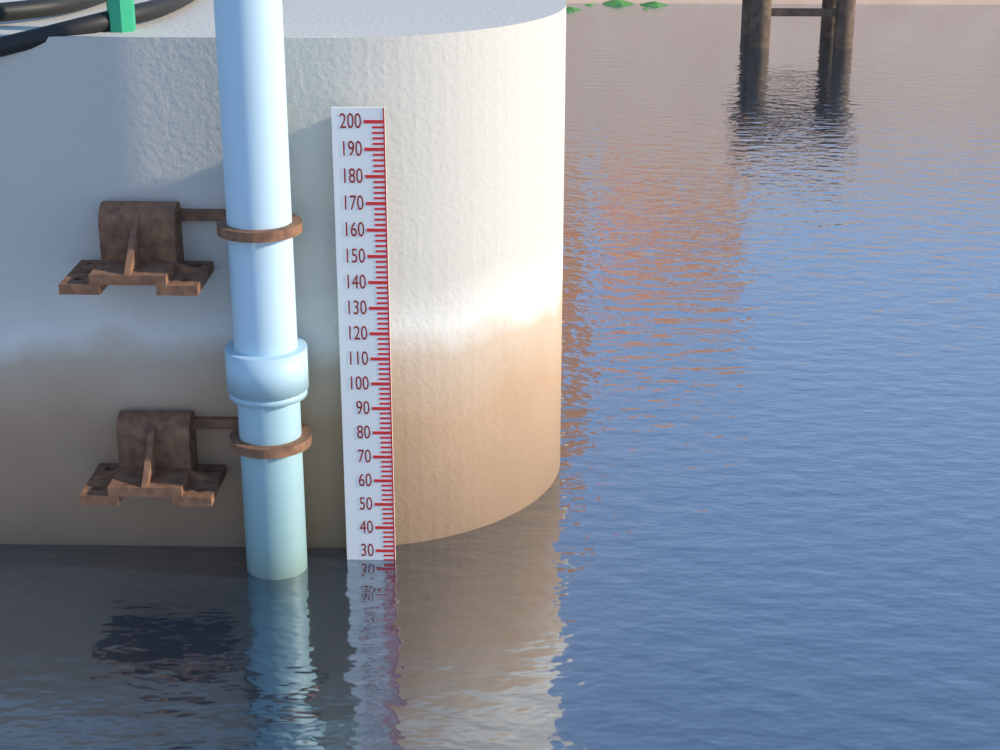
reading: 26 (no unit)
